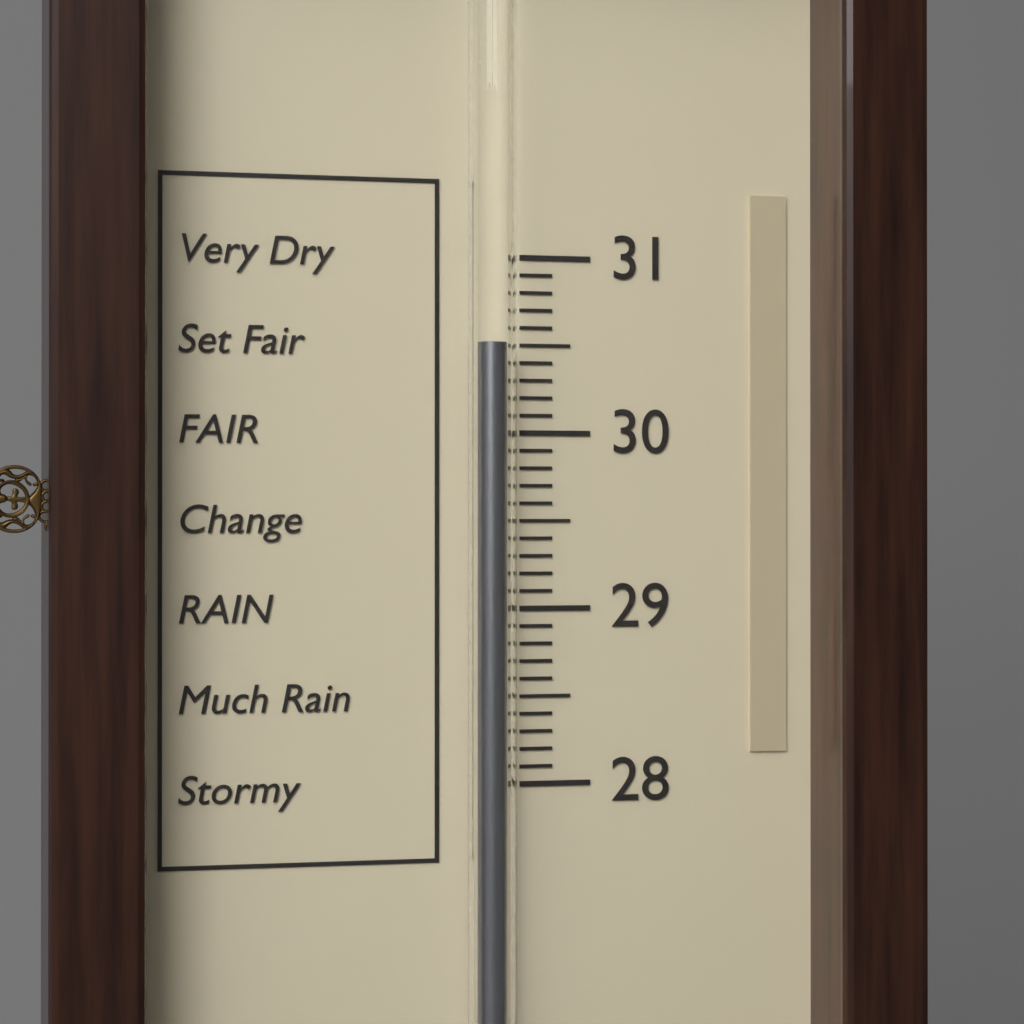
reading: 30.5 (no unit)
